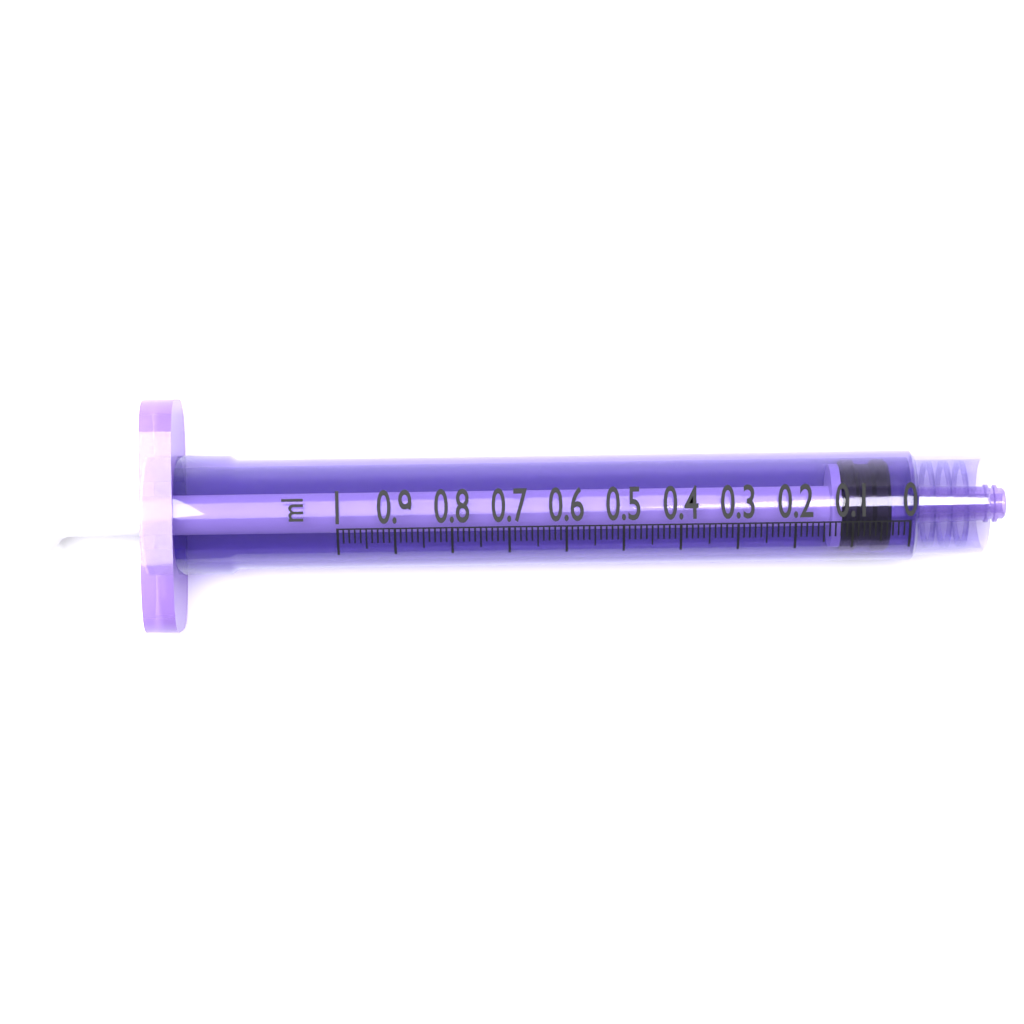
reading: 0.03 ml
